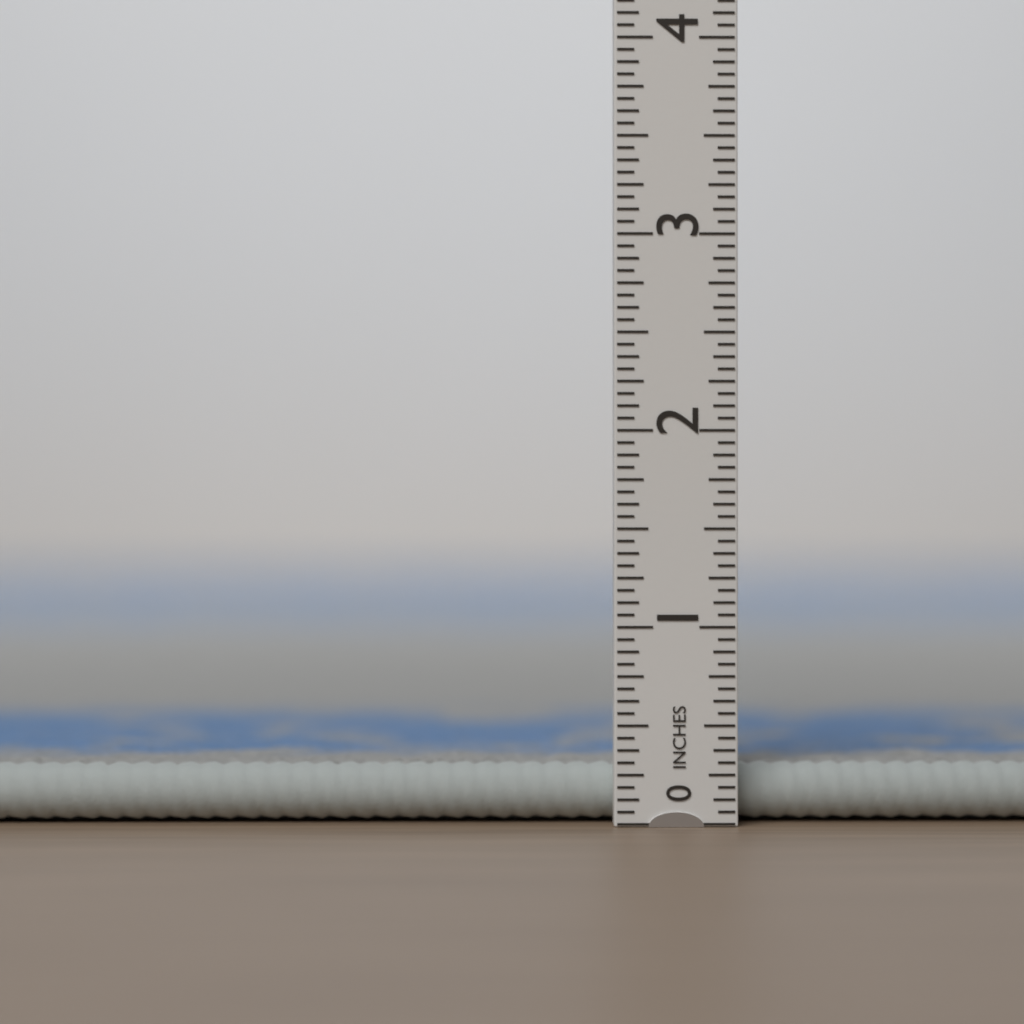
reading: 0.3125 in
